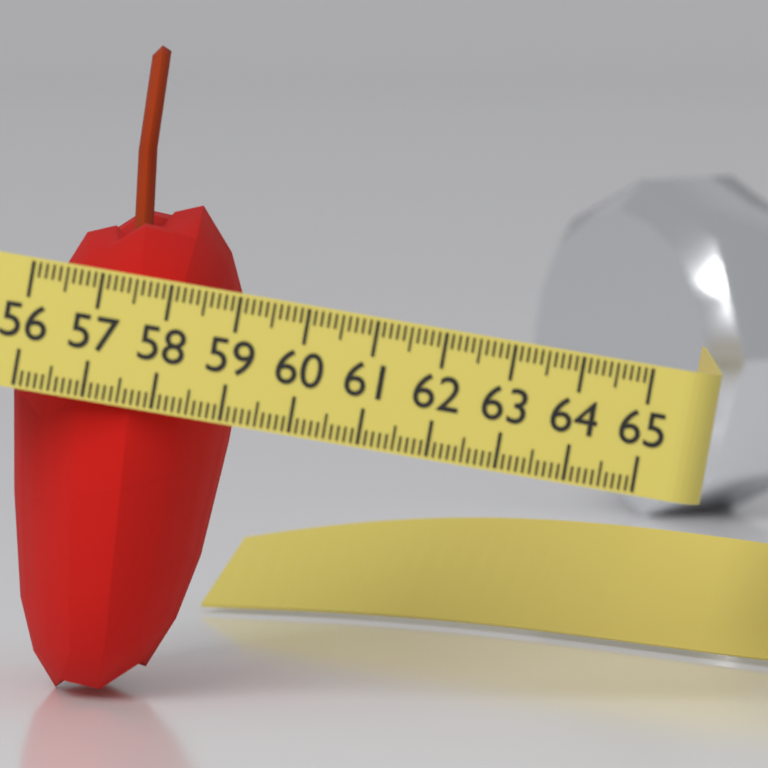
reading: 59.3 (no unit)
